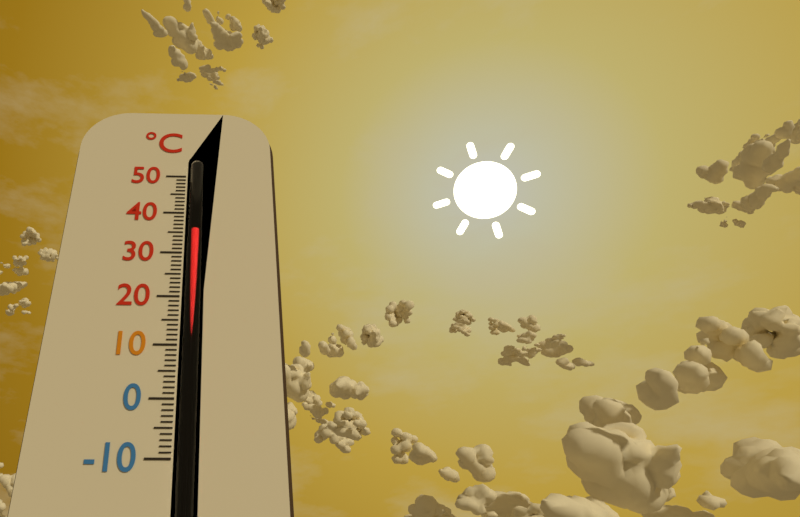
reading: 36 °C
